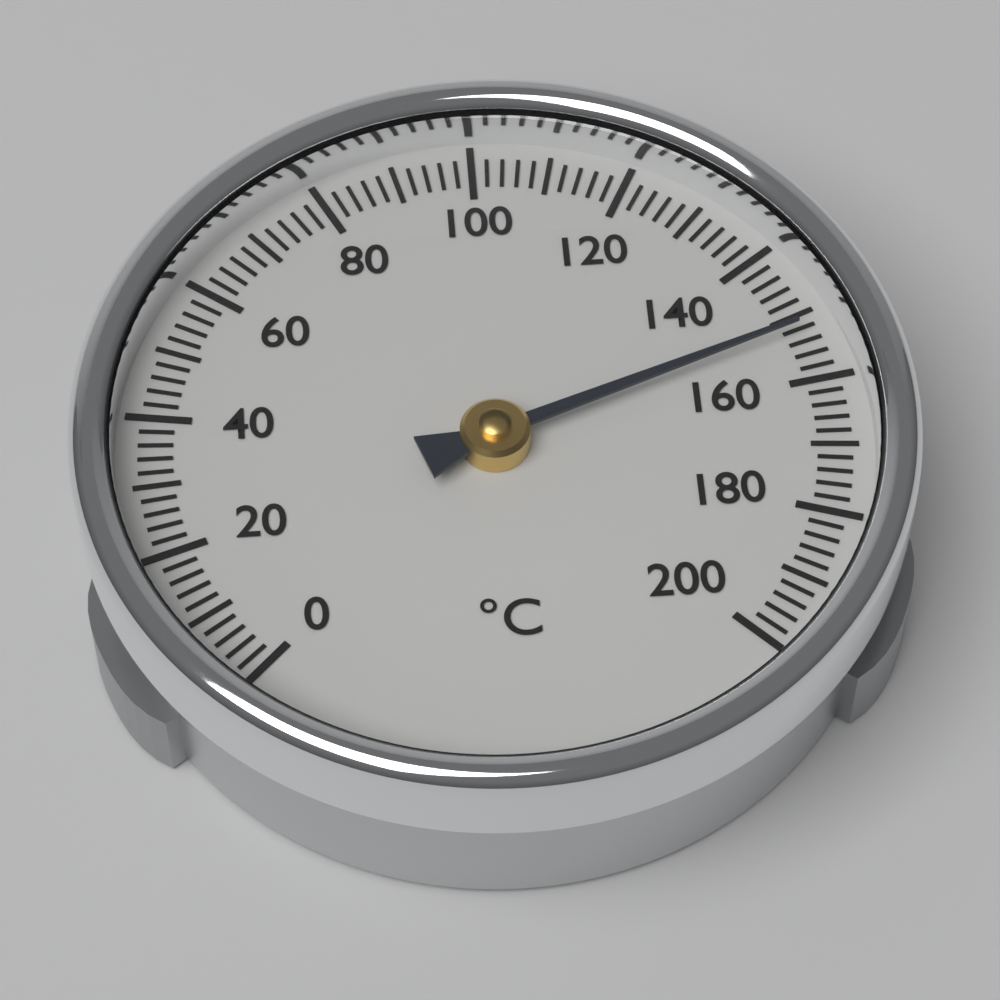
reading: 152 °C
